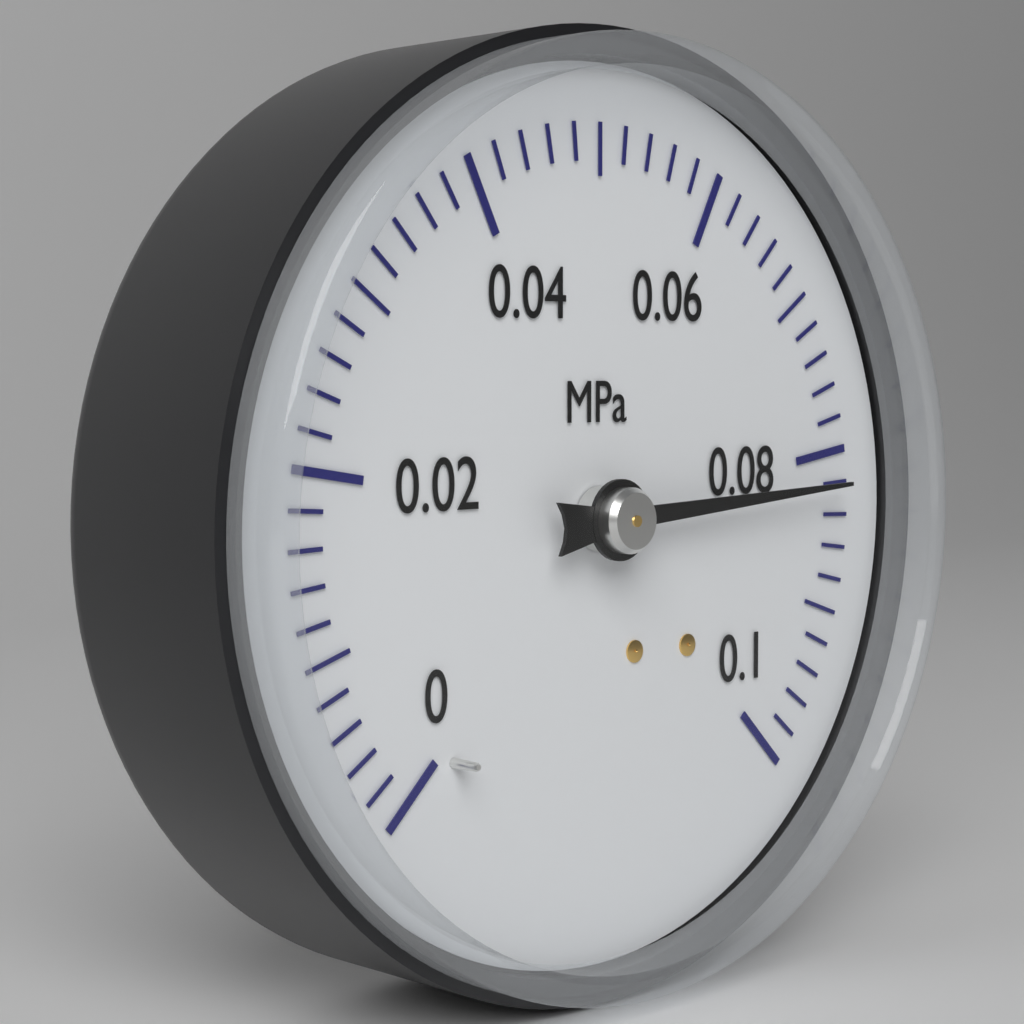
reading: 0.082 MPa
